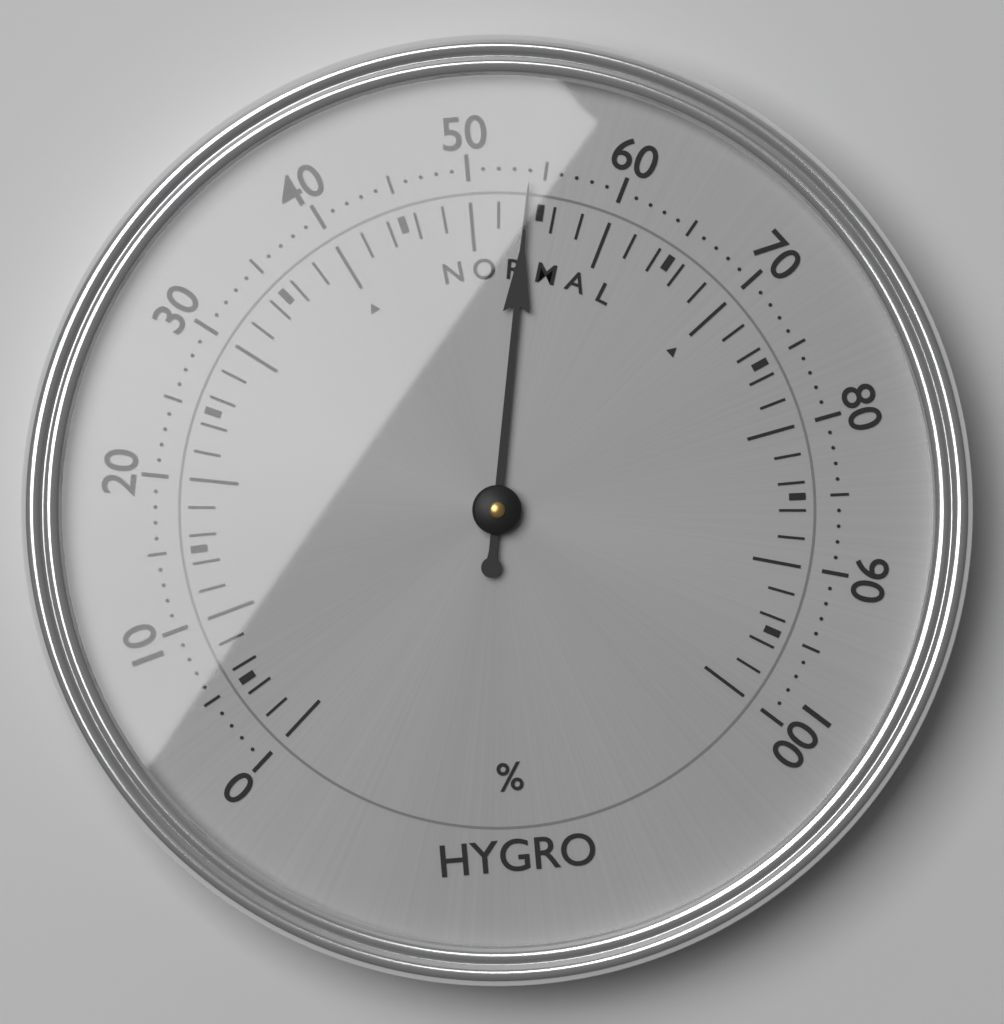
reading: 54 %
